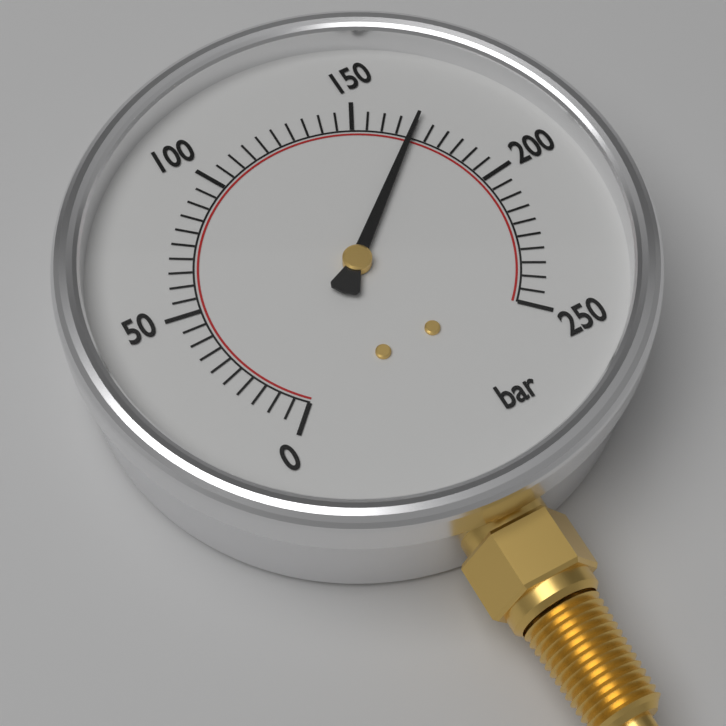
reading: 170 bar
